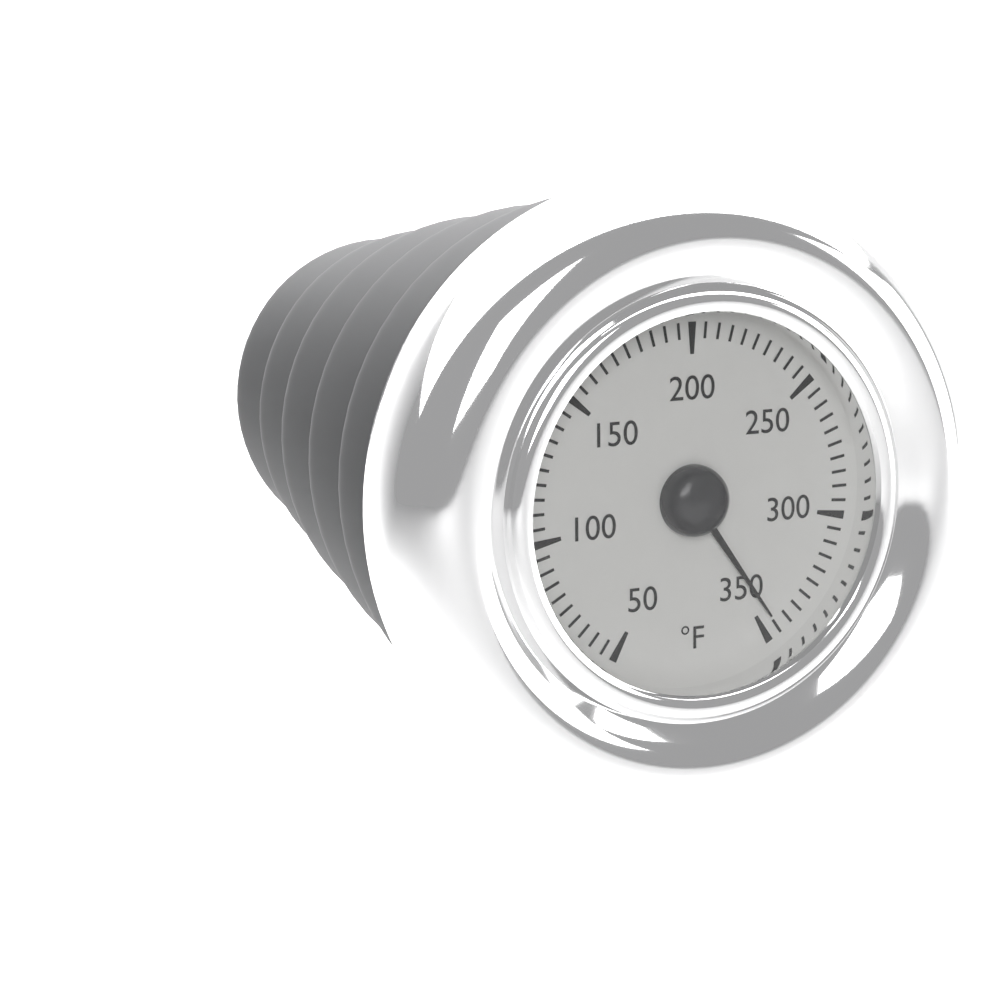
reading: 345 °F
